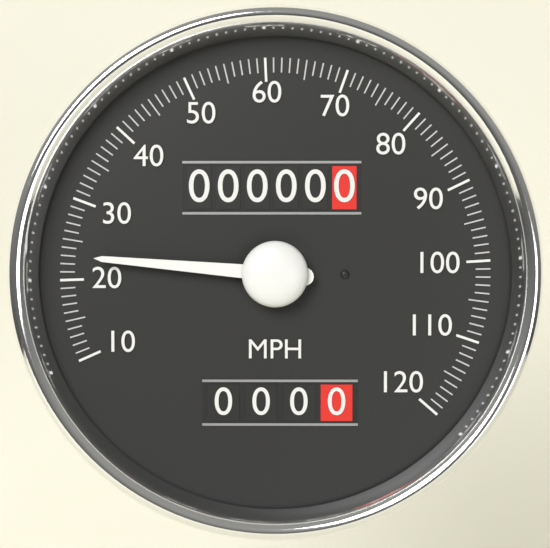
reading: 23 MPH
